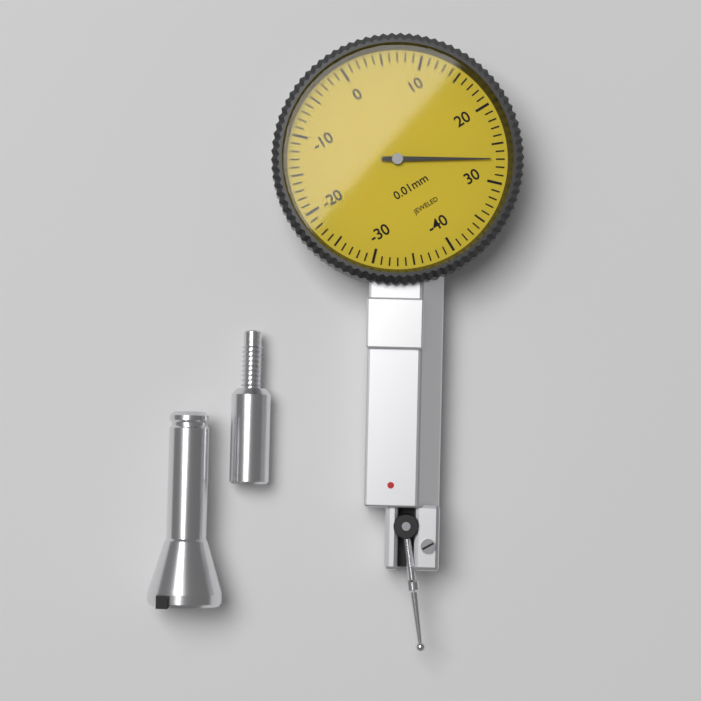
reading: 27 0.01mm
